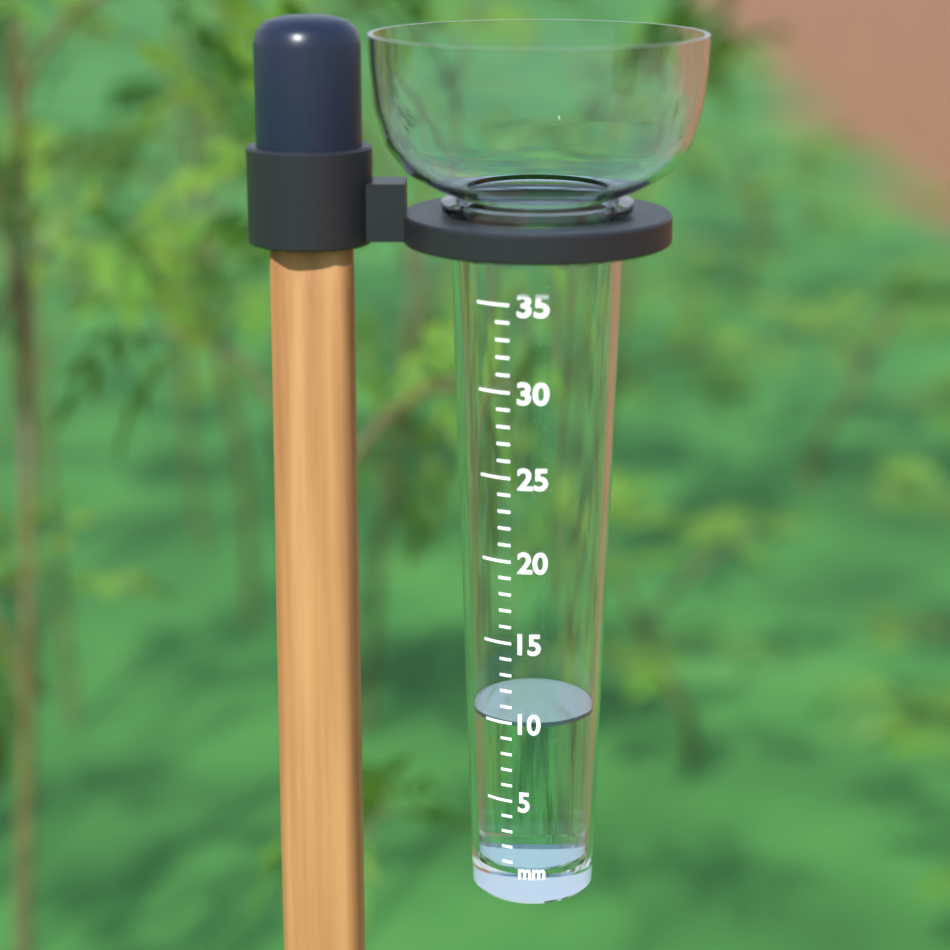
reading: 10 mm
